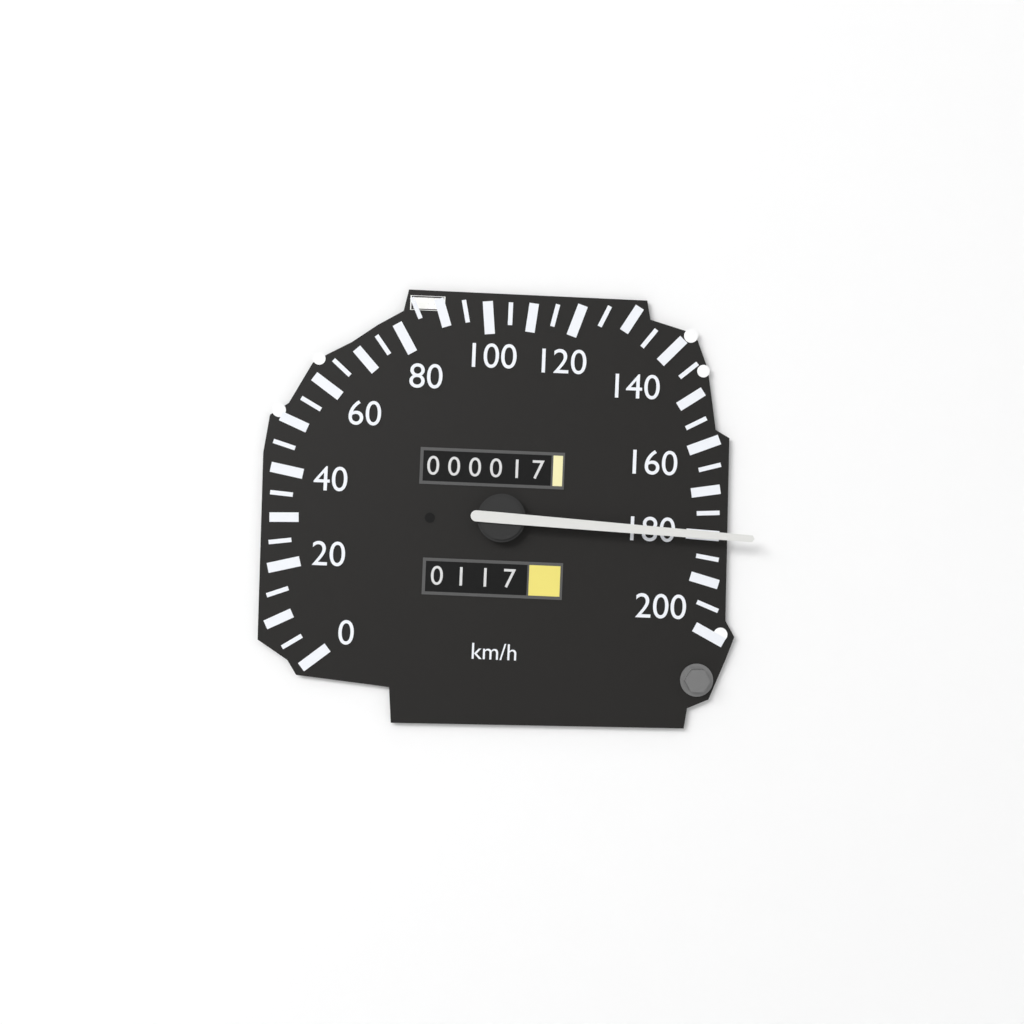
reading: 180 km/h
